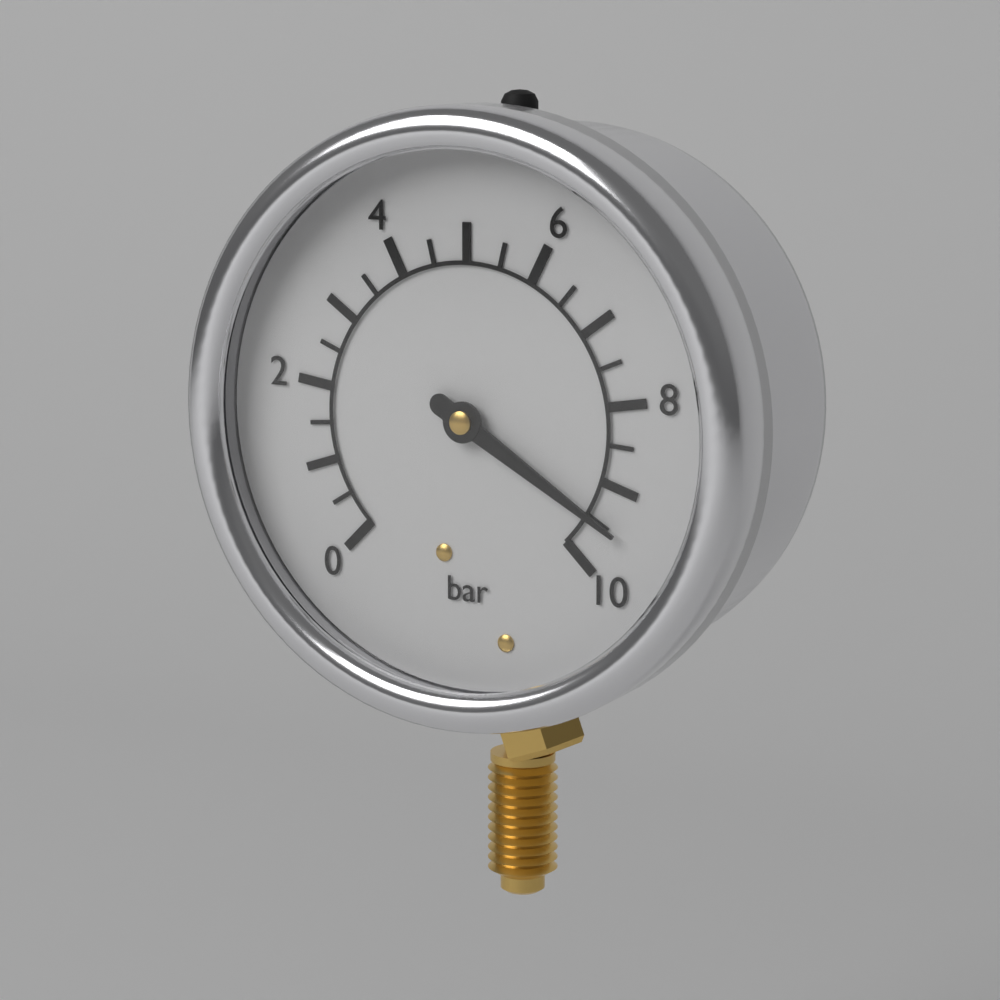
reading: 9.5 bar
